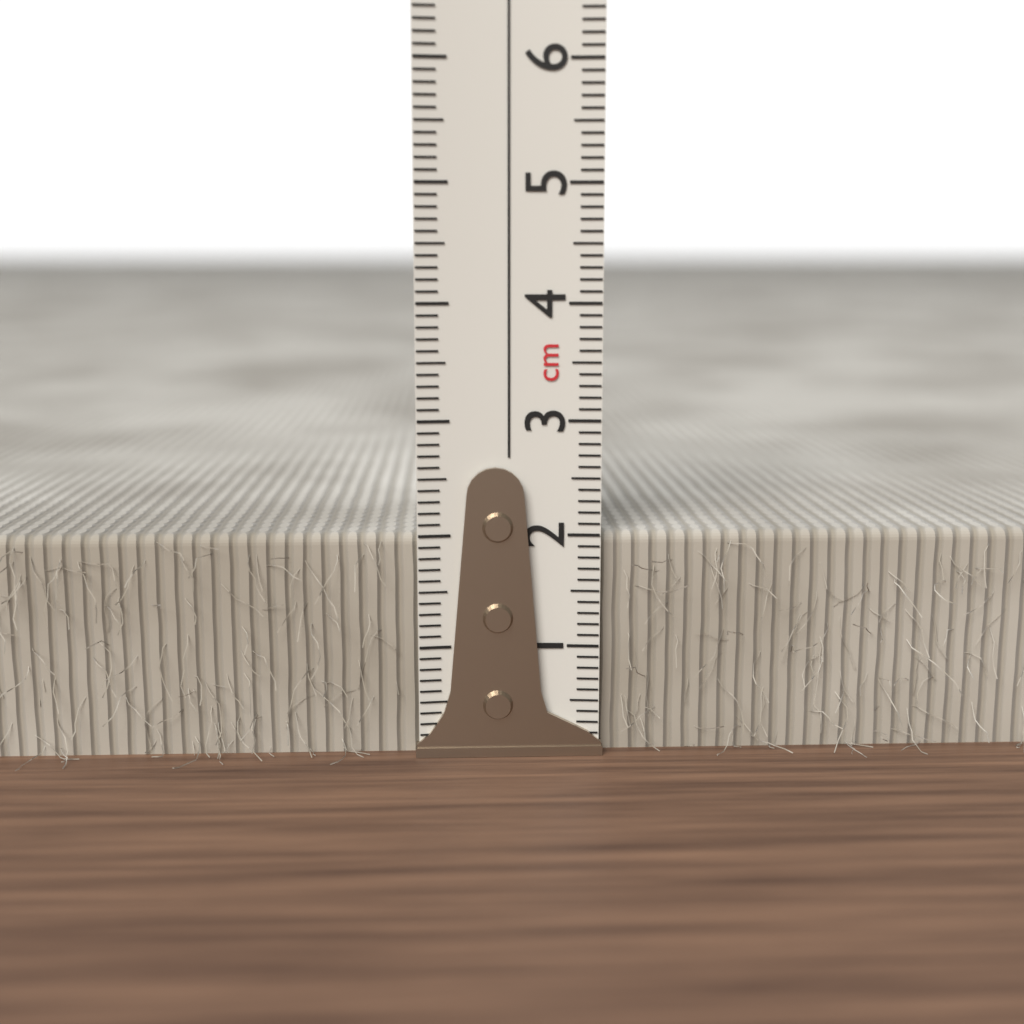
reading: 2.0 cm
